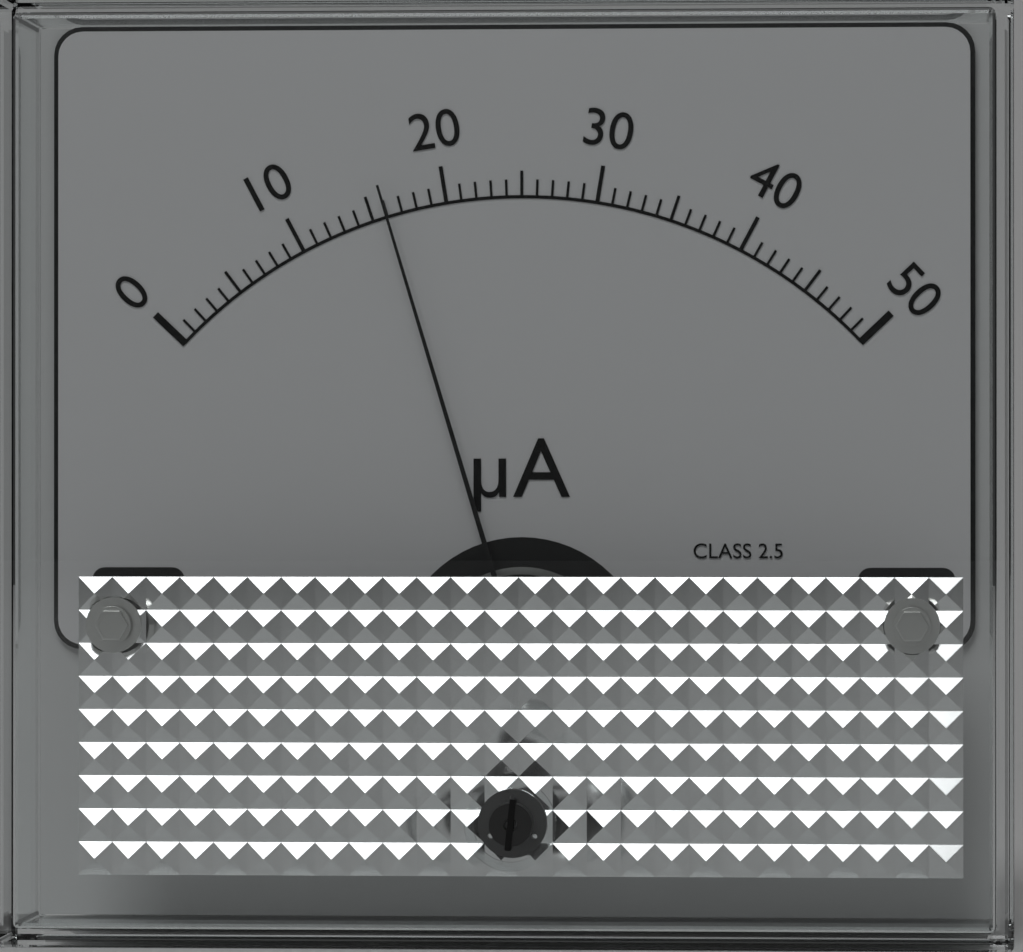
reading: 16 µA
